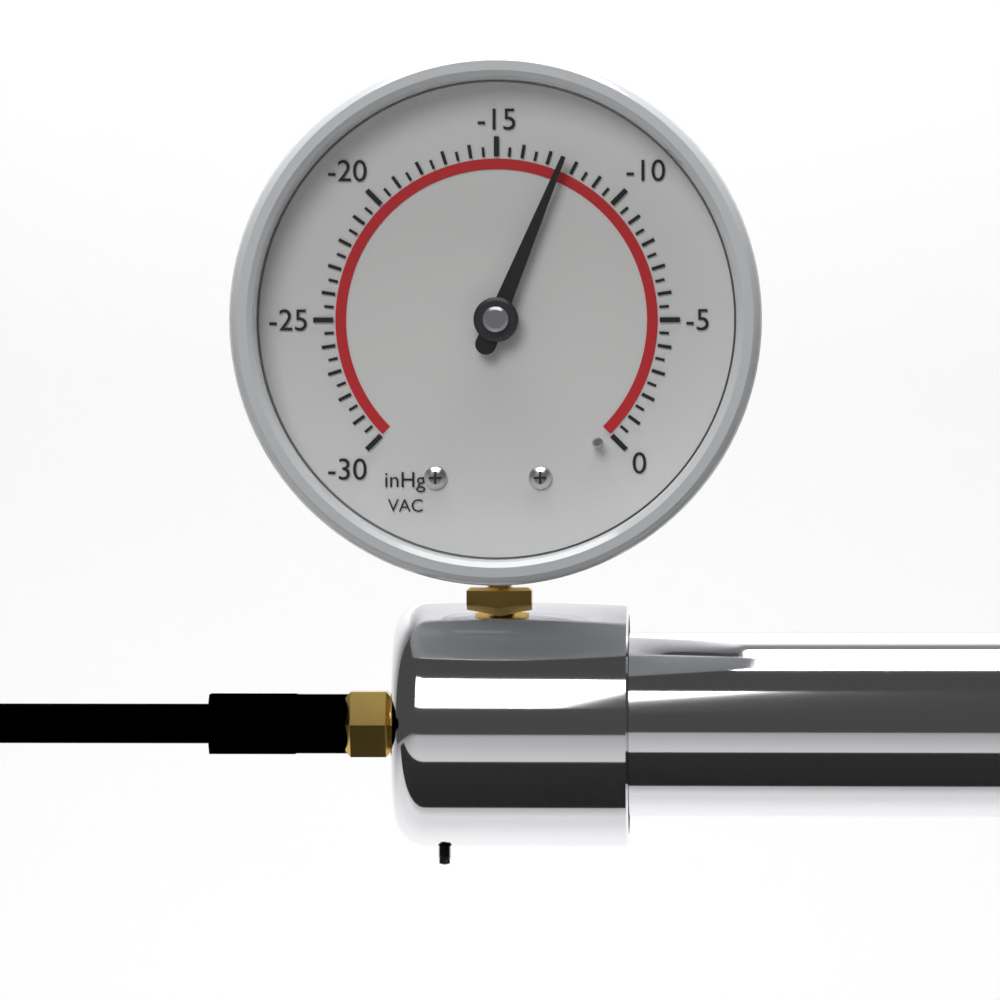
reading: -12.5 inHg
